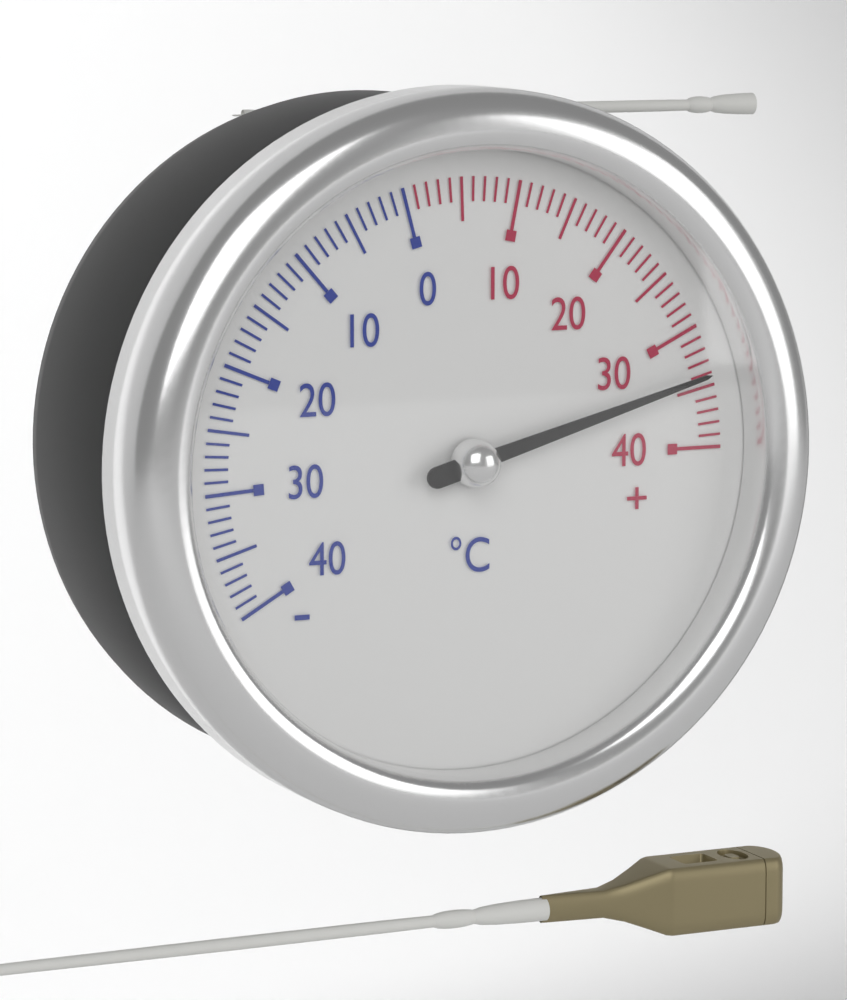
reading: 34 °C
